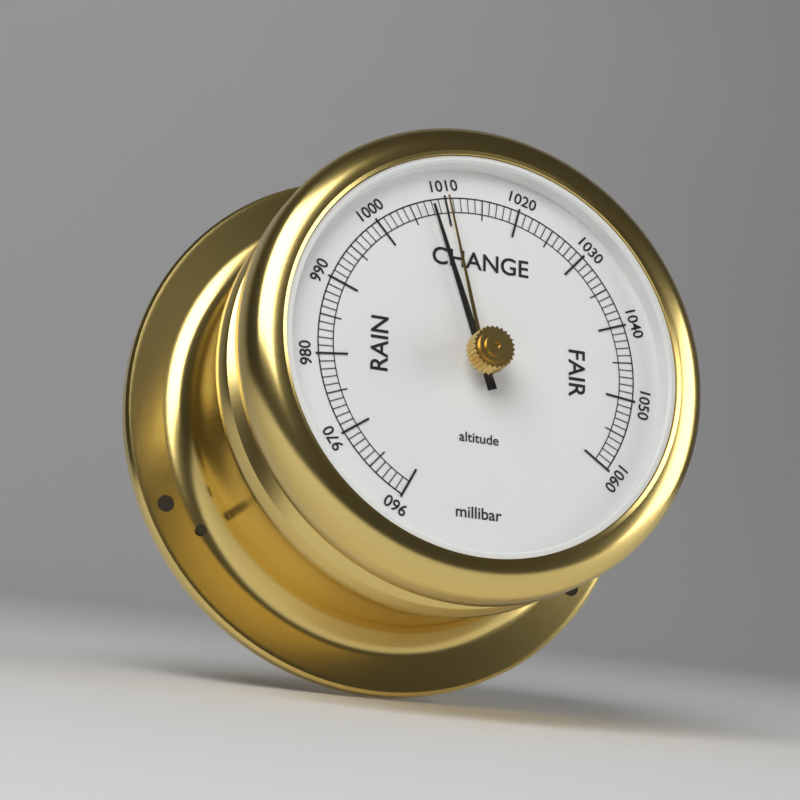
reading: 1008 millibar
